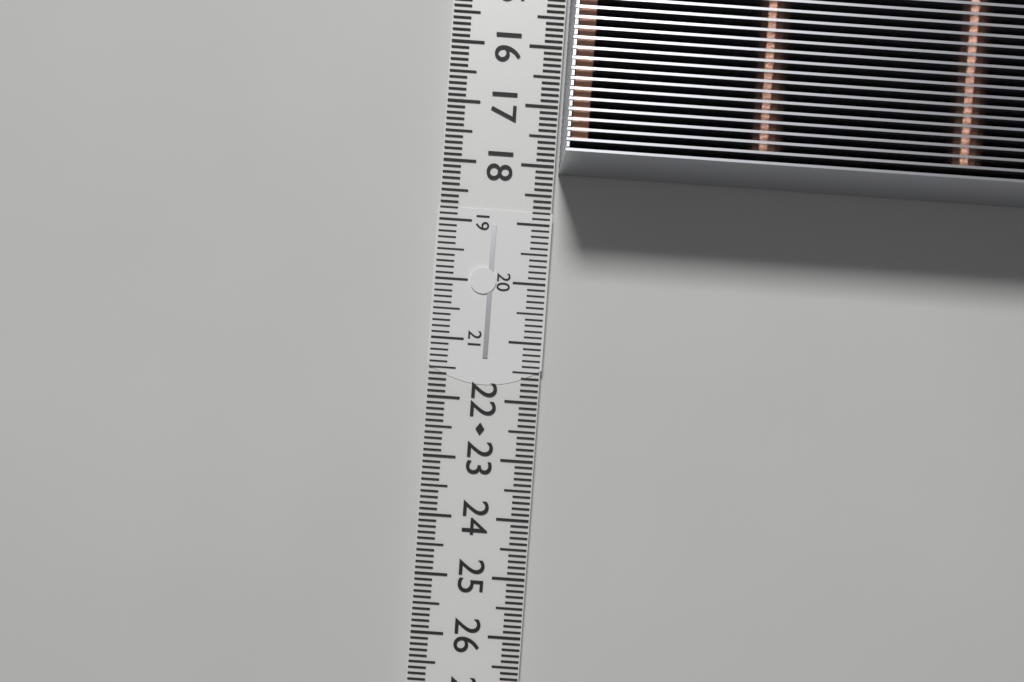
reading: 18.1 cm
